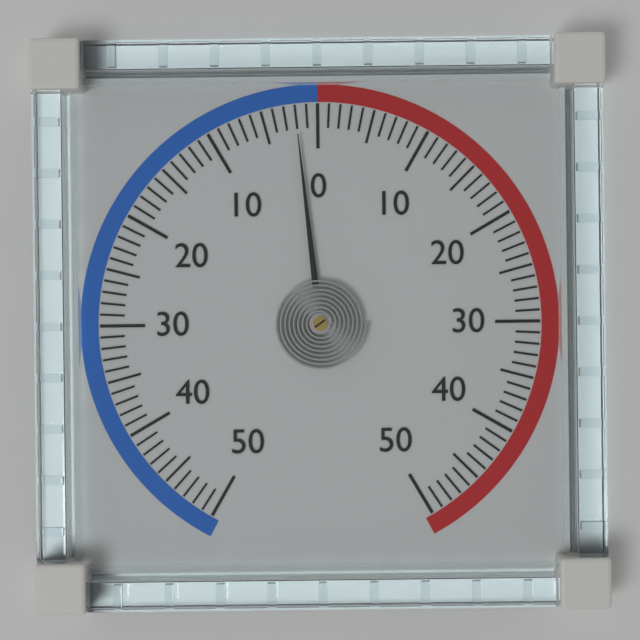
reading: -2 (no unit)
